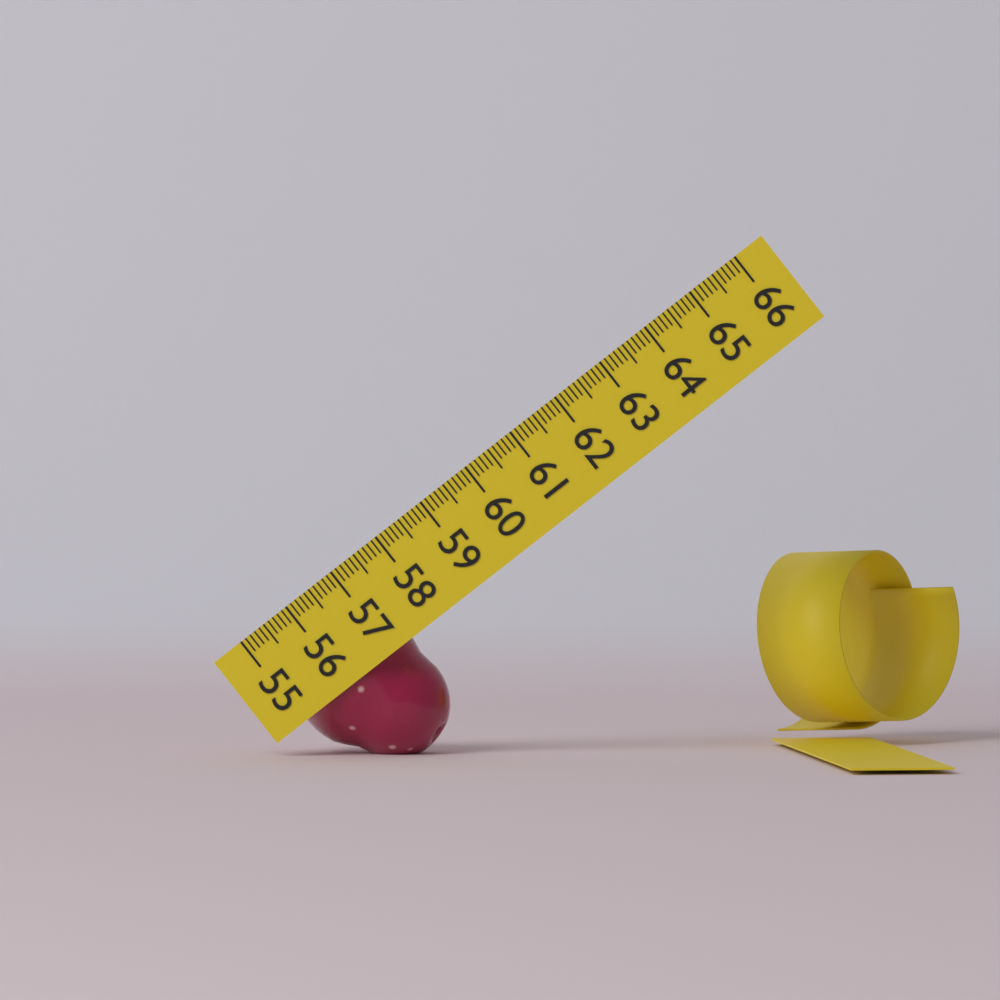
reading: 57.4 (no unit)
